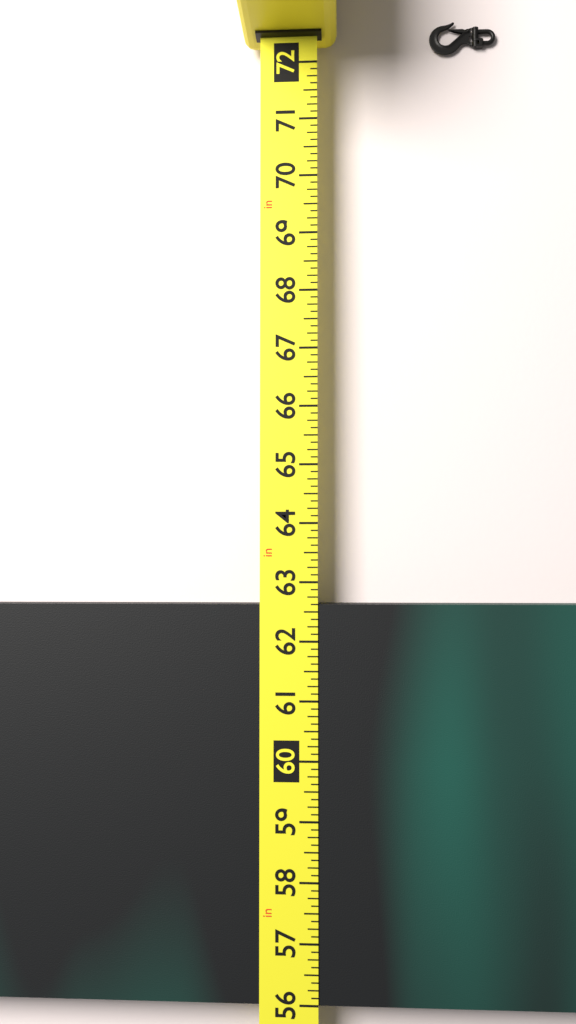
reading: 62.625 in
